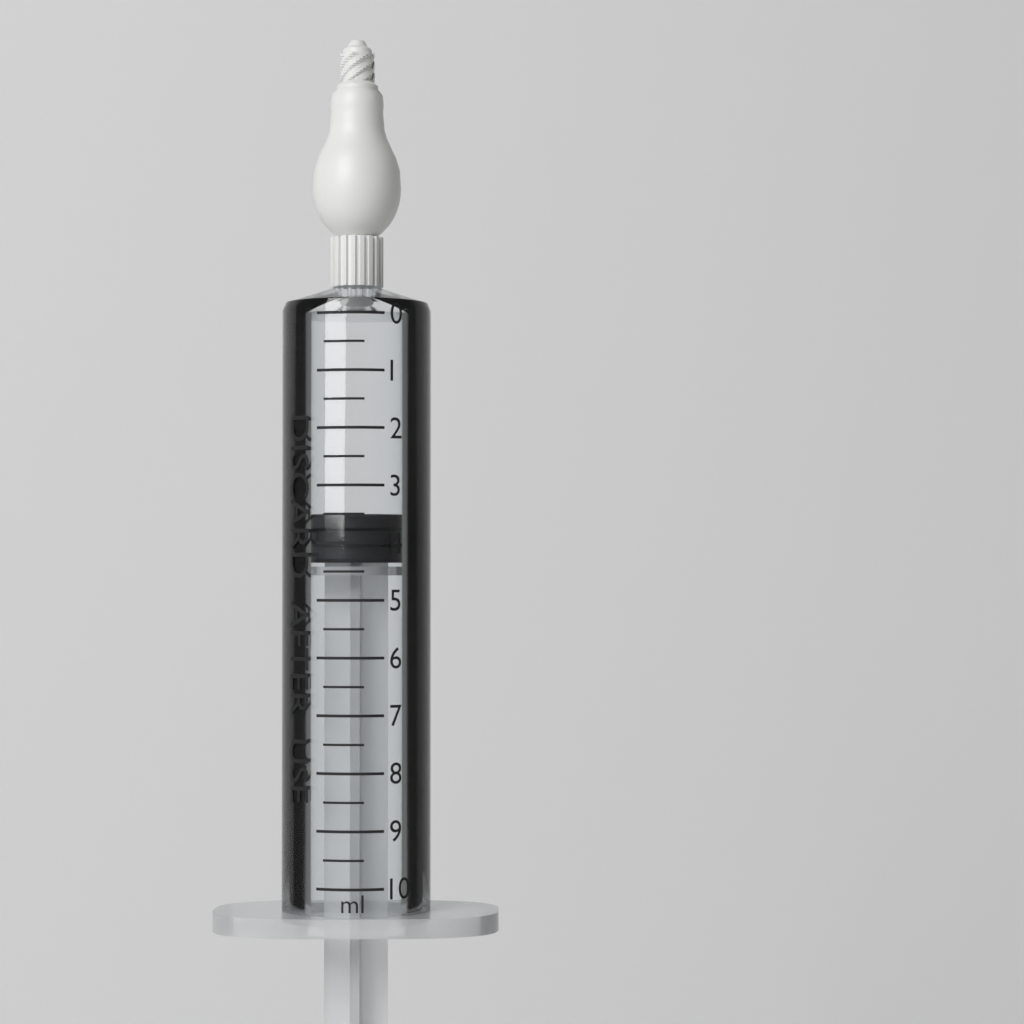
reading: 3.5 ml
